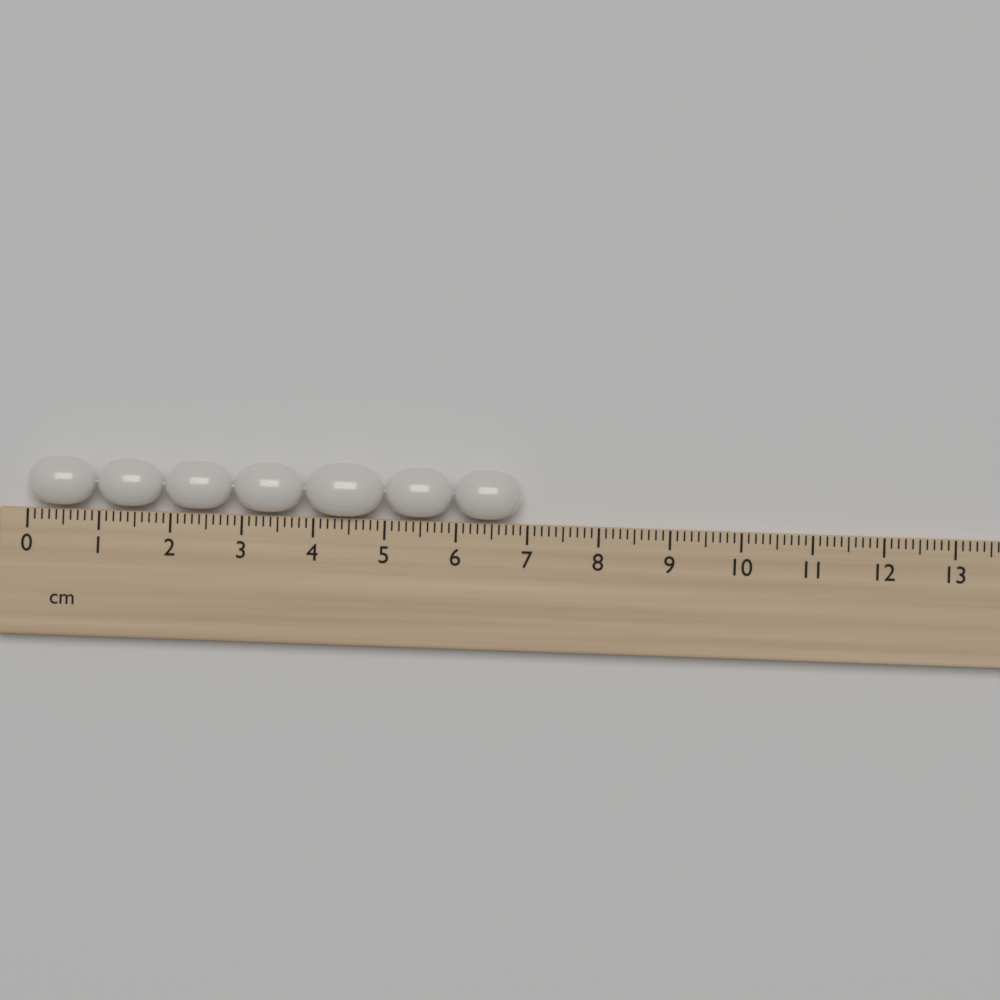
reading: 6.9 cm
